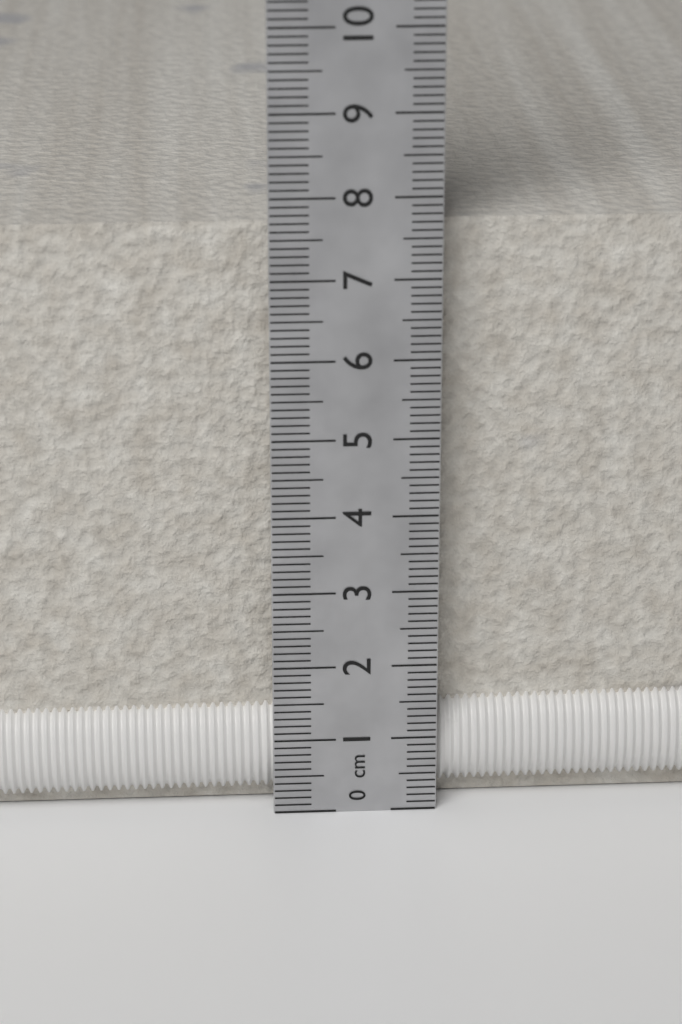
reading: 7.6 cm
